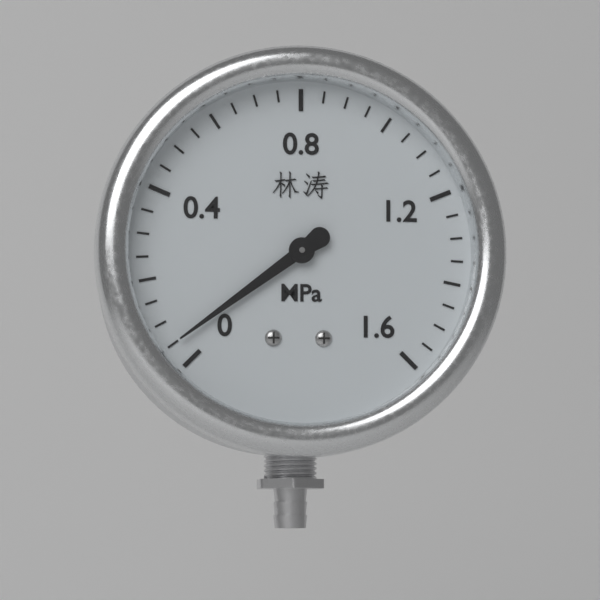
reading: 0.05 MPa
